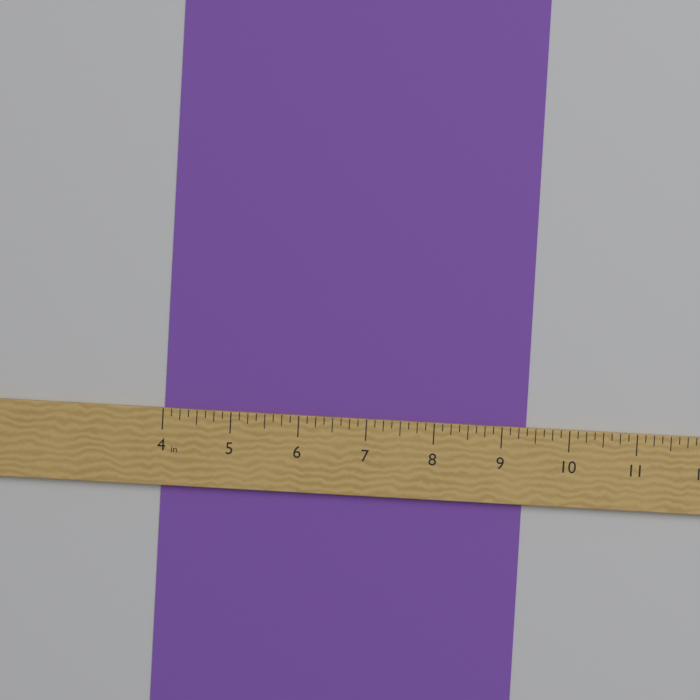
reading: 9.375 in
